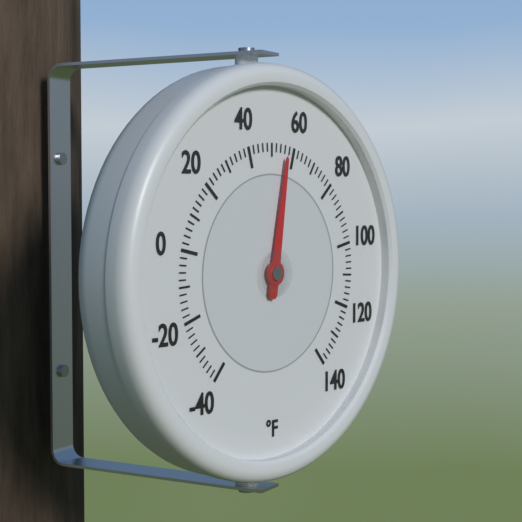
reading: 56 °F
